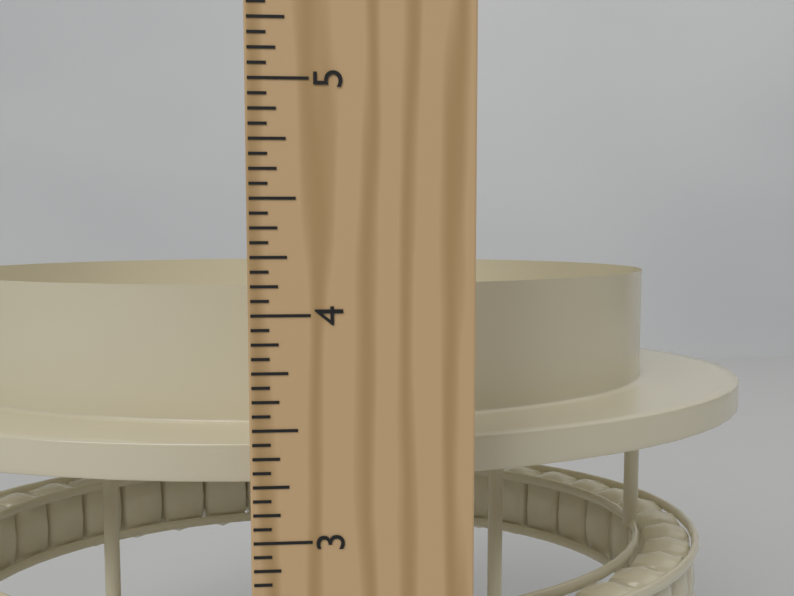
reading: 4.0625 in
